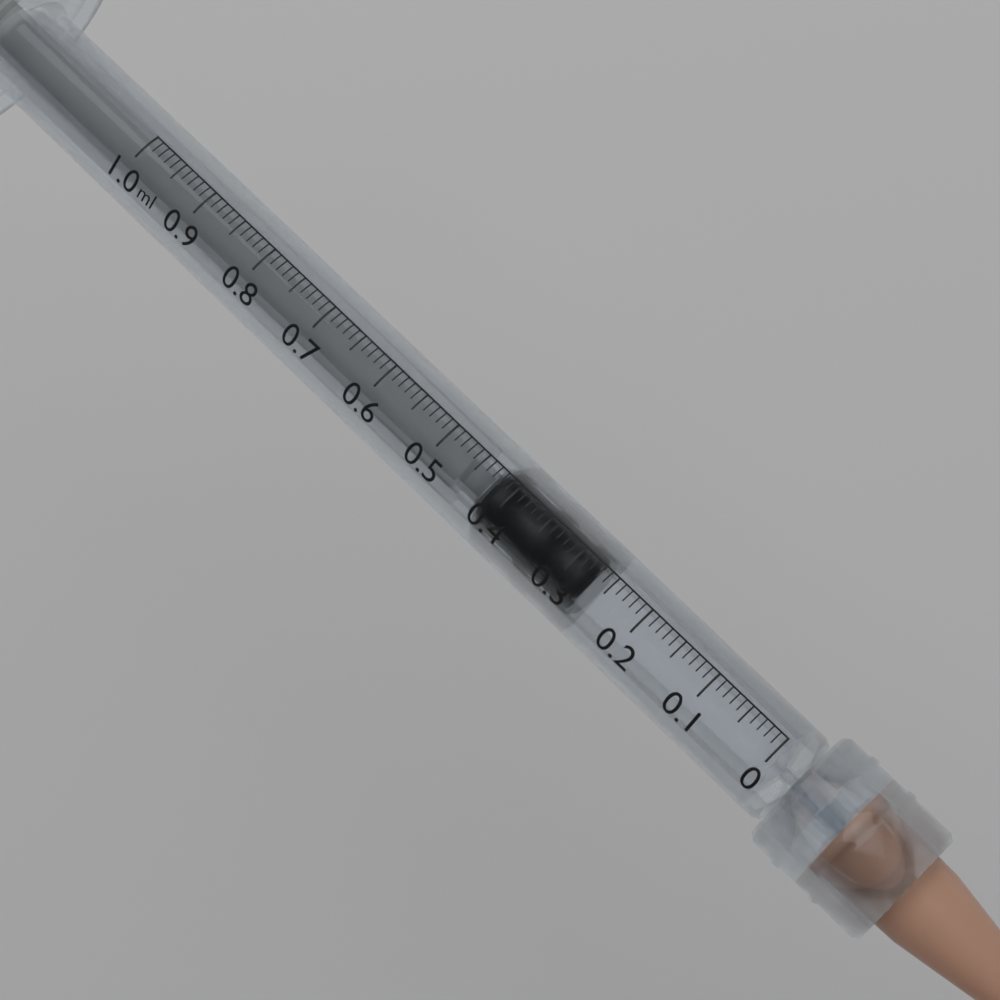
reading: 0.27 ml
